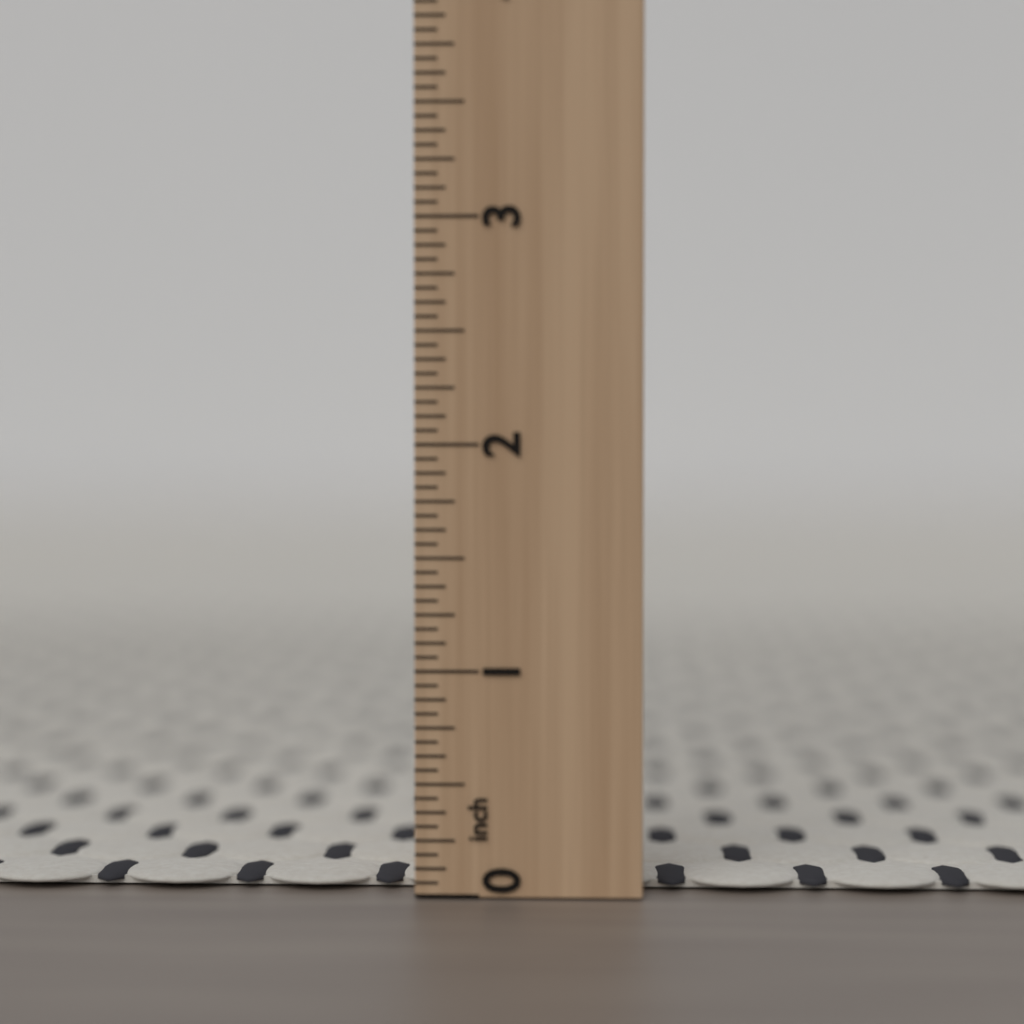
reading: 0.0625 inch
